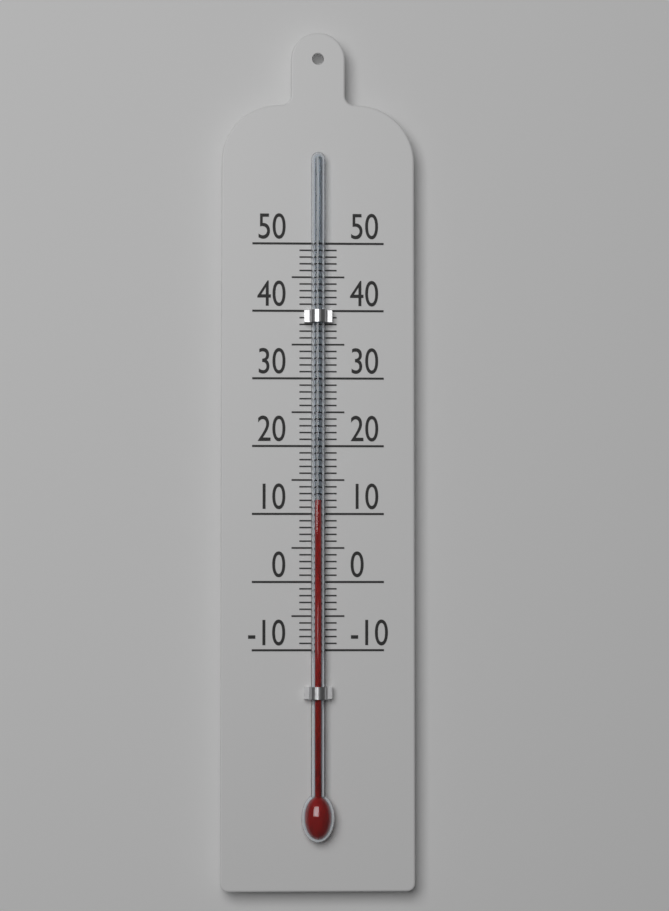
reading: 12 (no unit)
